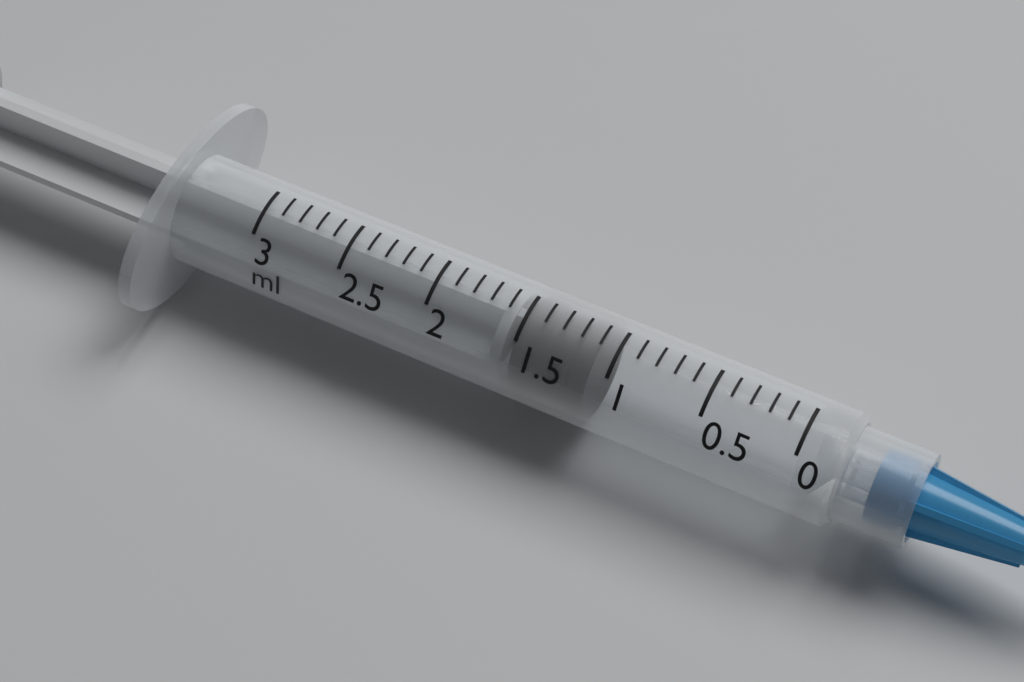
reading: 1.1 ml
